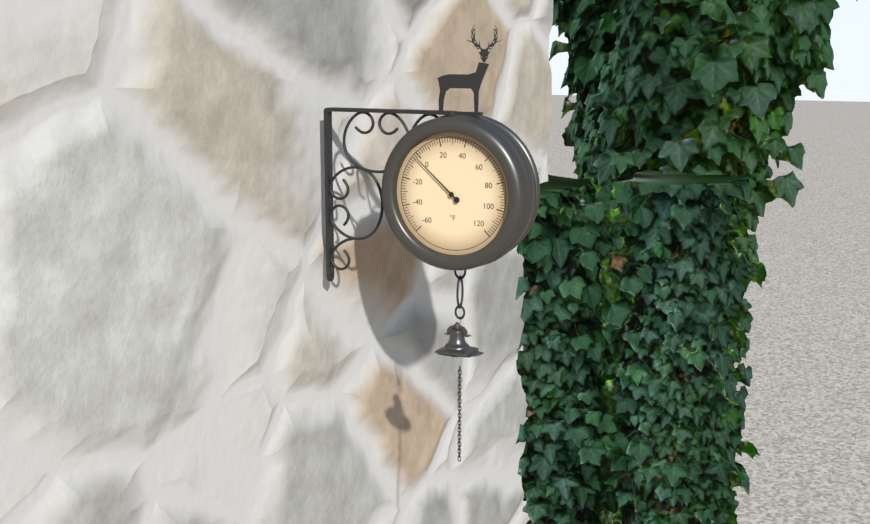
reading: -2 °F
